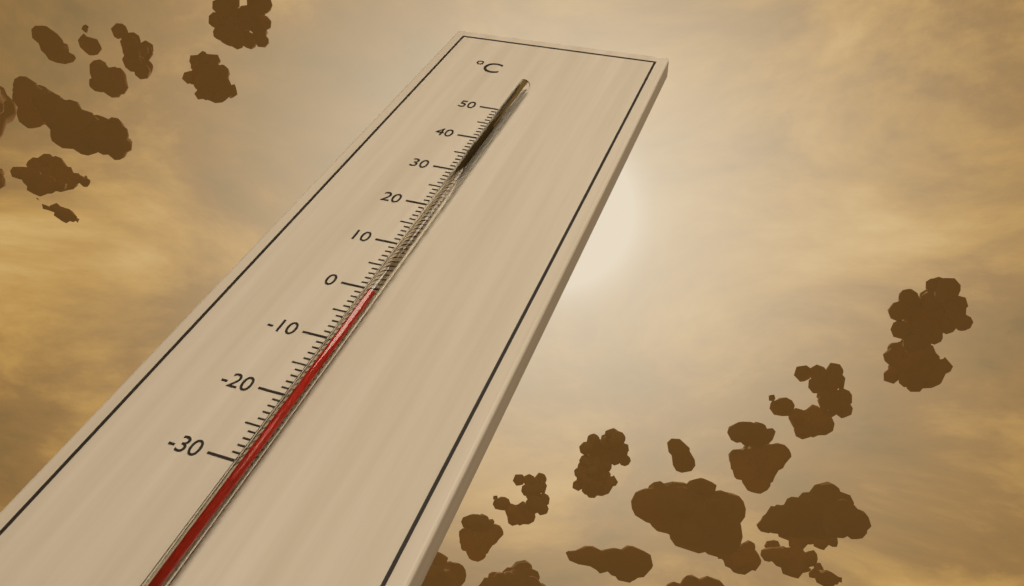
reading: -2 °C
